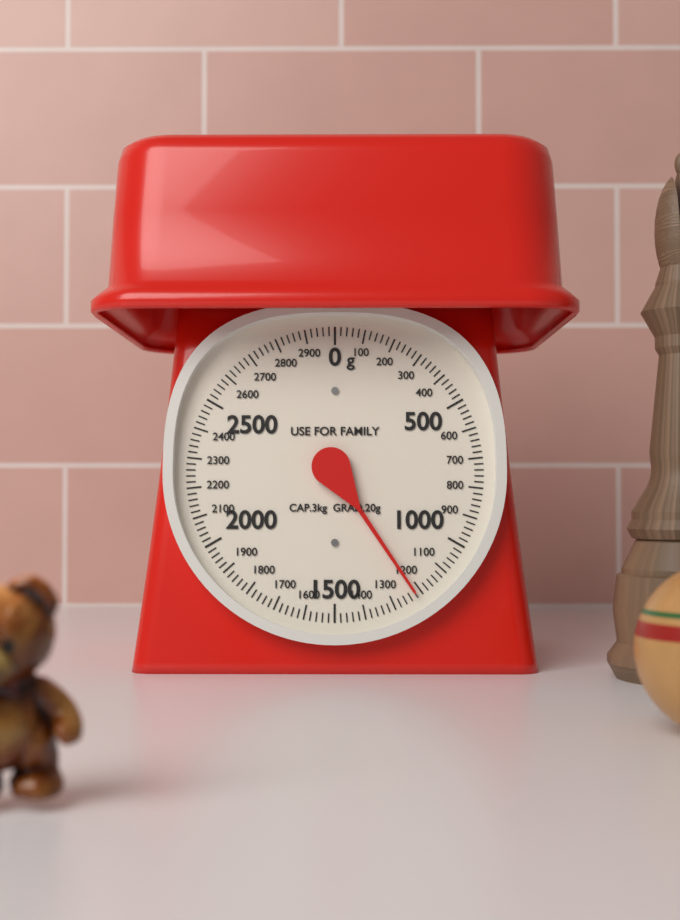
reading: 1220 g
